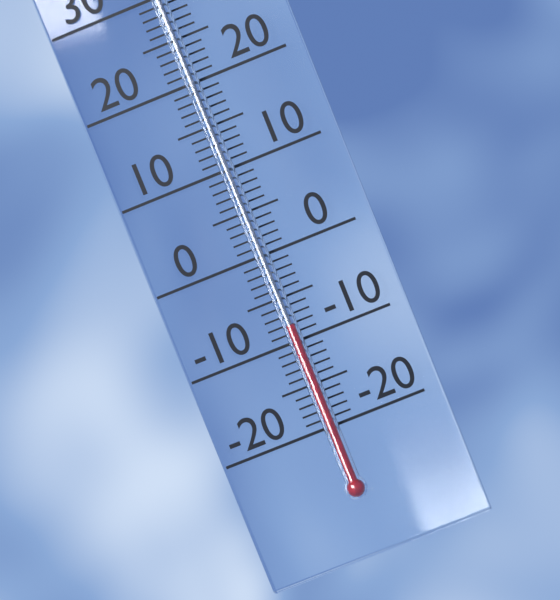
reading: -8 °C
